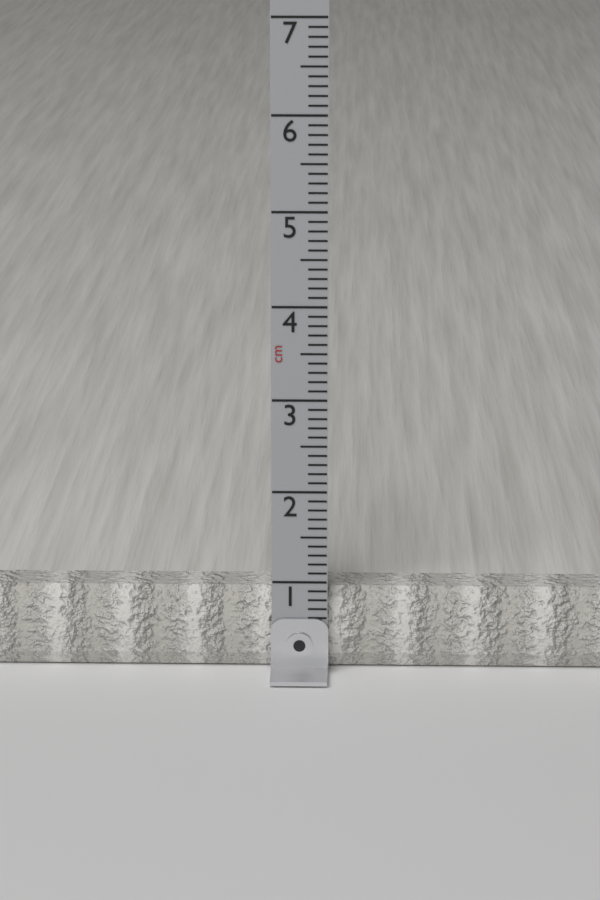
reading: 0.9 cm
